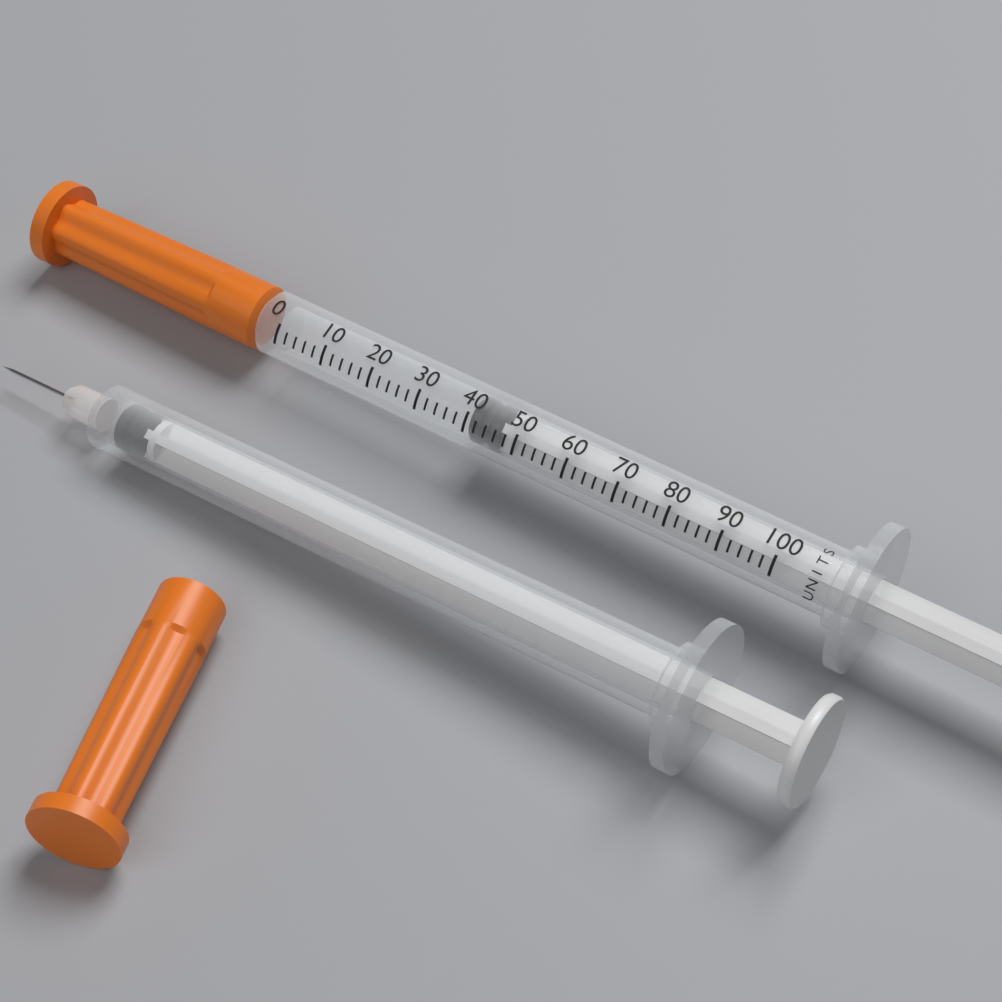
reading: 40 units
